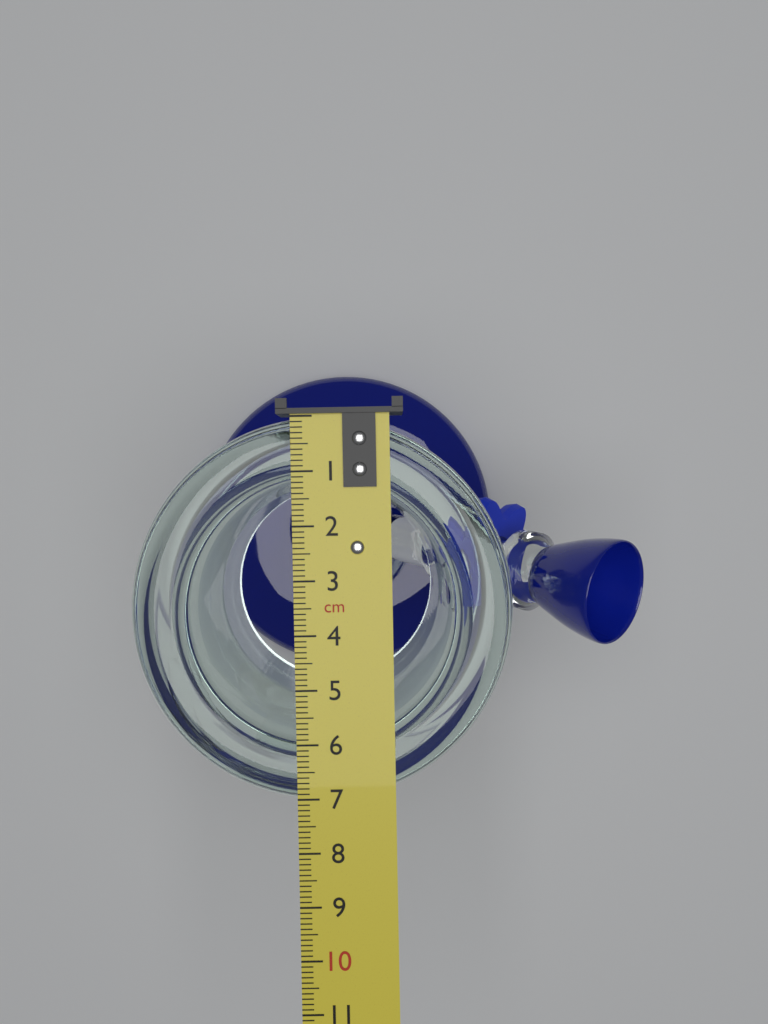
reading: 7.1 cm
